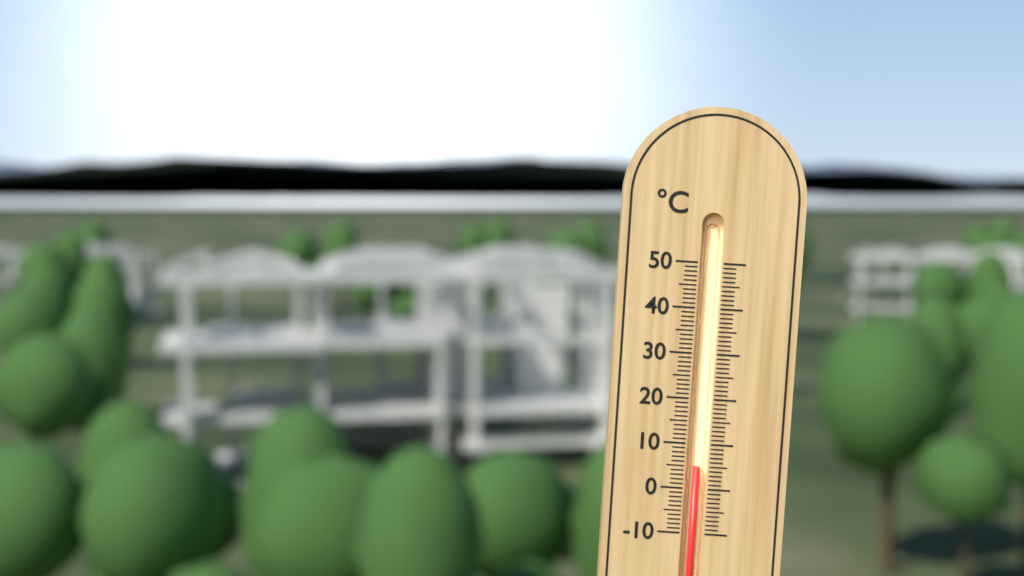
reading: 5 °C
